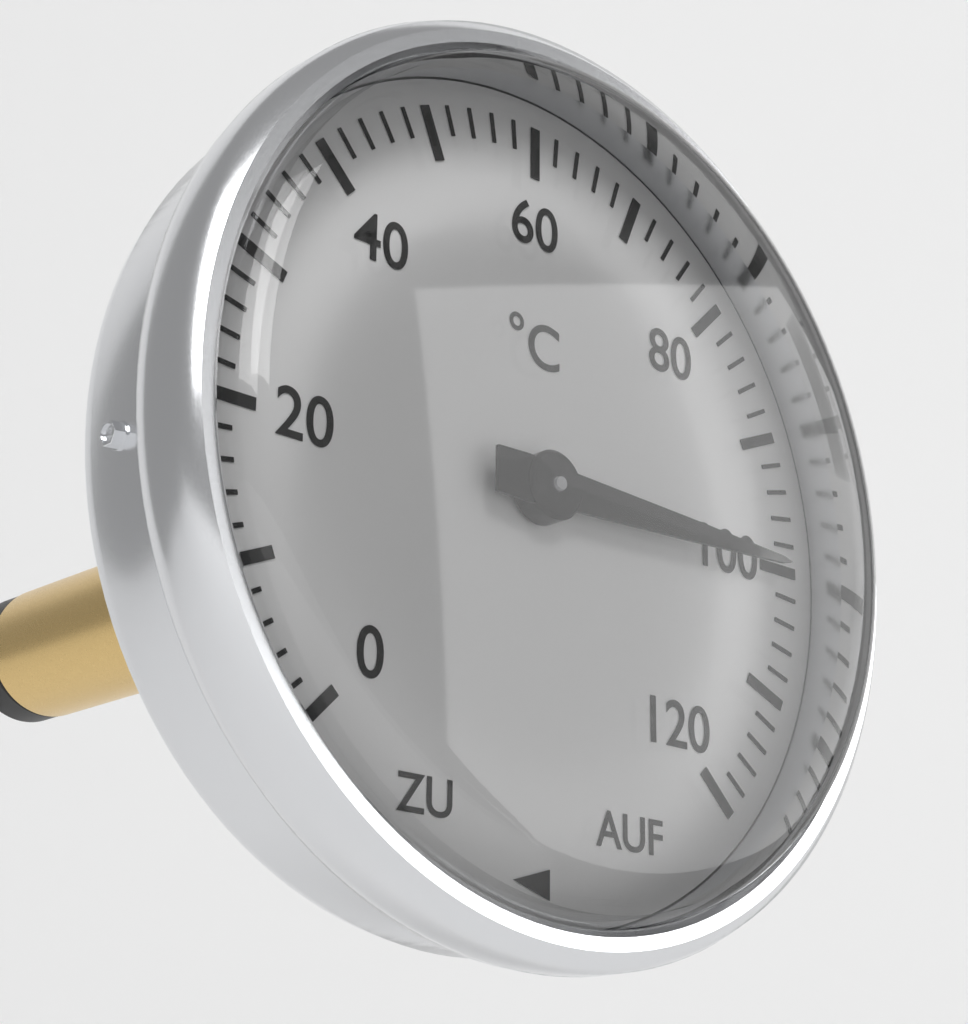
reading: 100 °C
